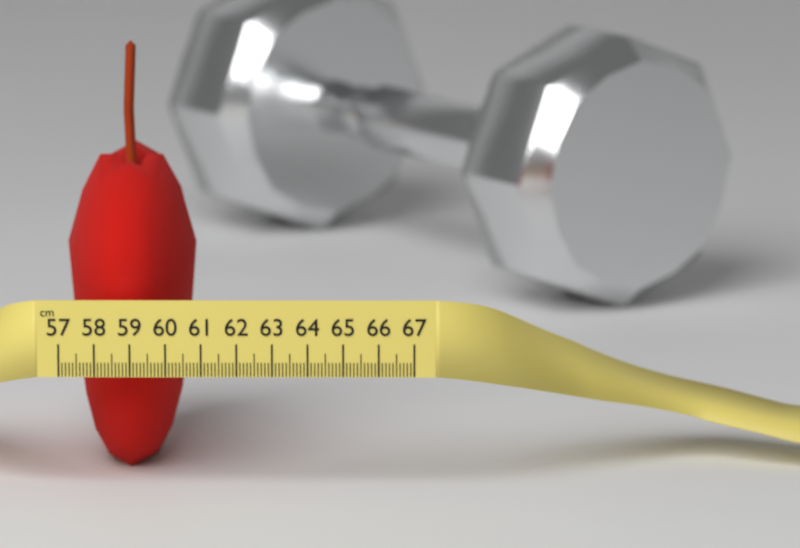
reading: 60.7 cm
